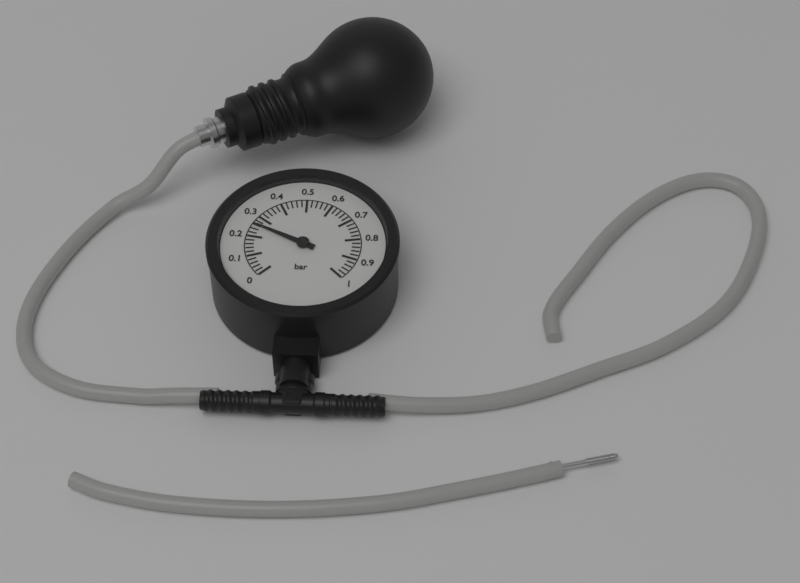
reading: 0.26 bar
